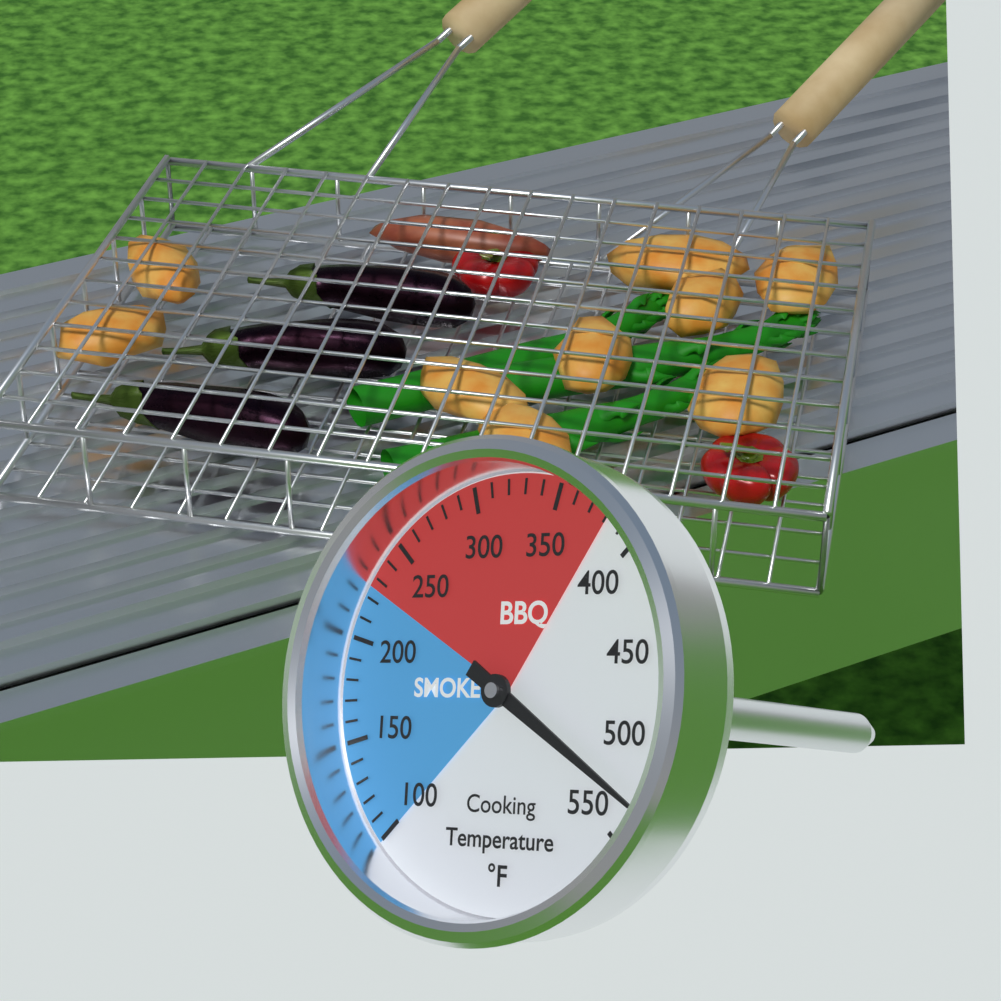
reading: 530 °F
